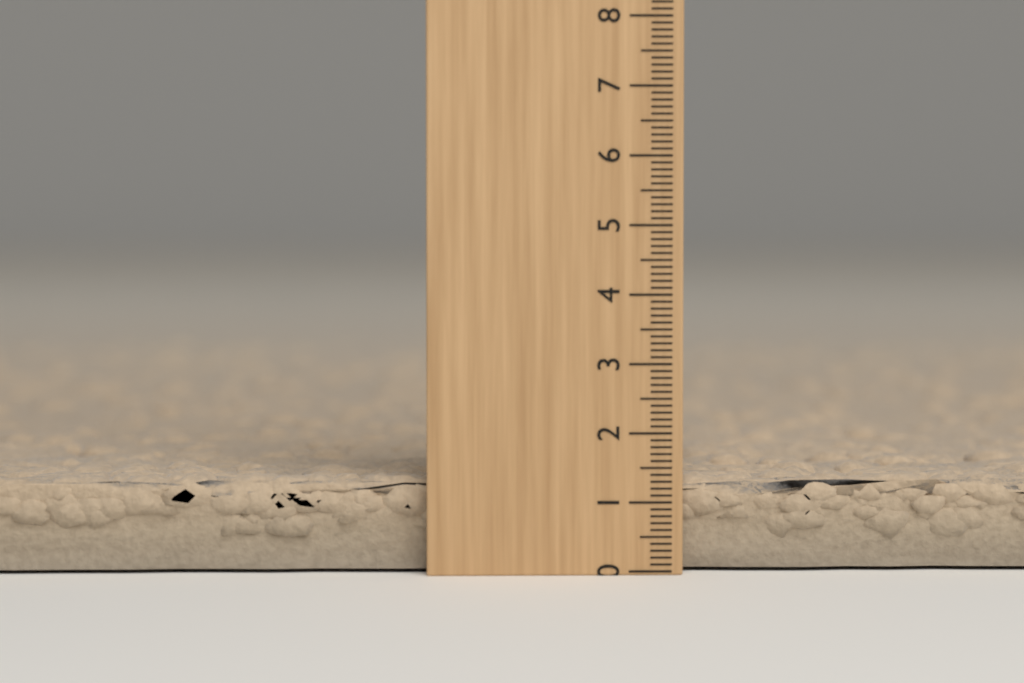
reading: 1.4 (no unit)
